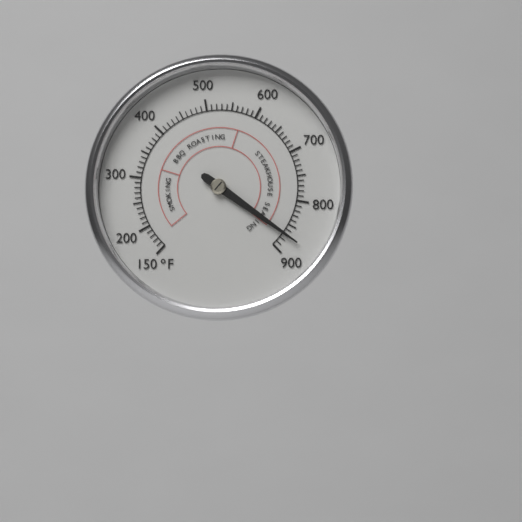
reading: 870 °F
